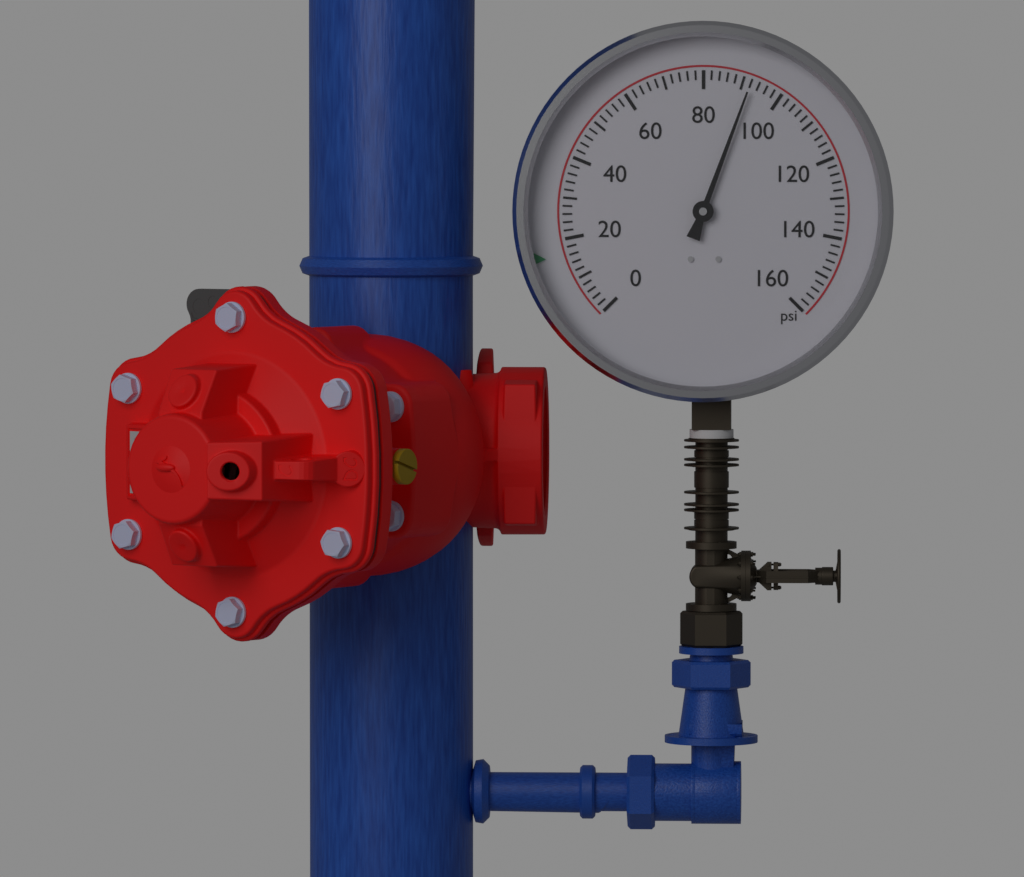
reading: 92 psi
